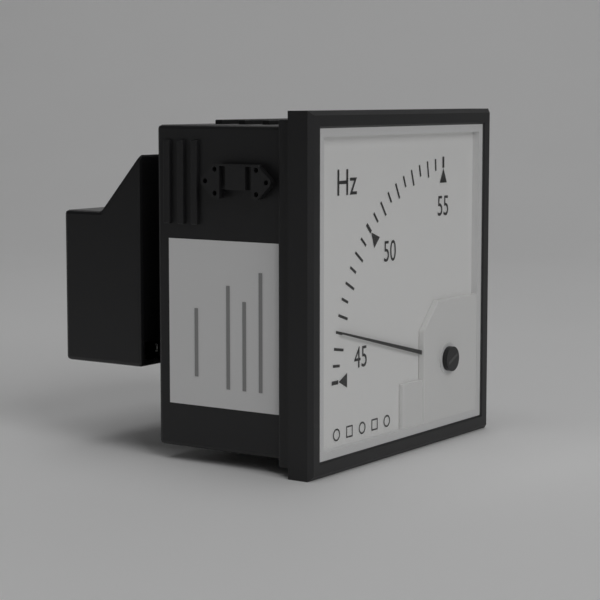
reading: 46.5 Hz
